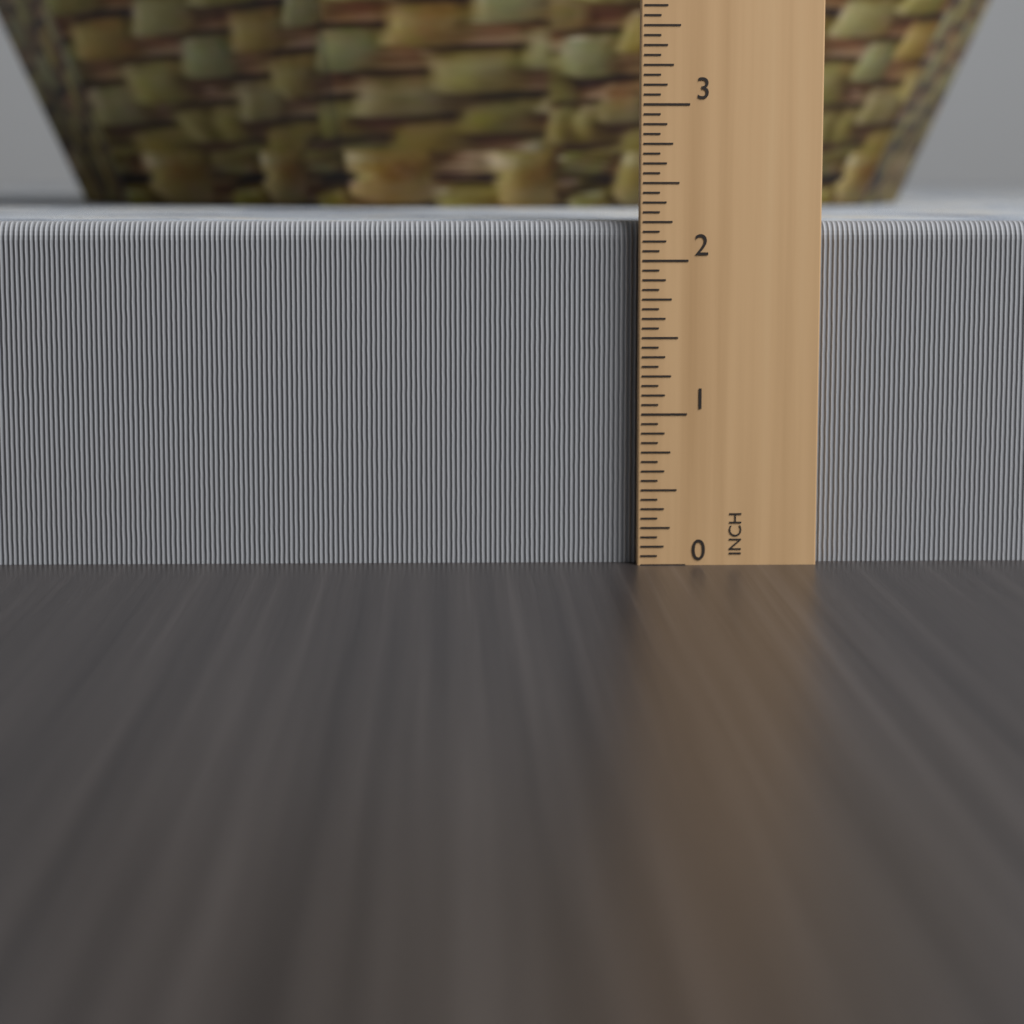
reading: 2.2500 in
